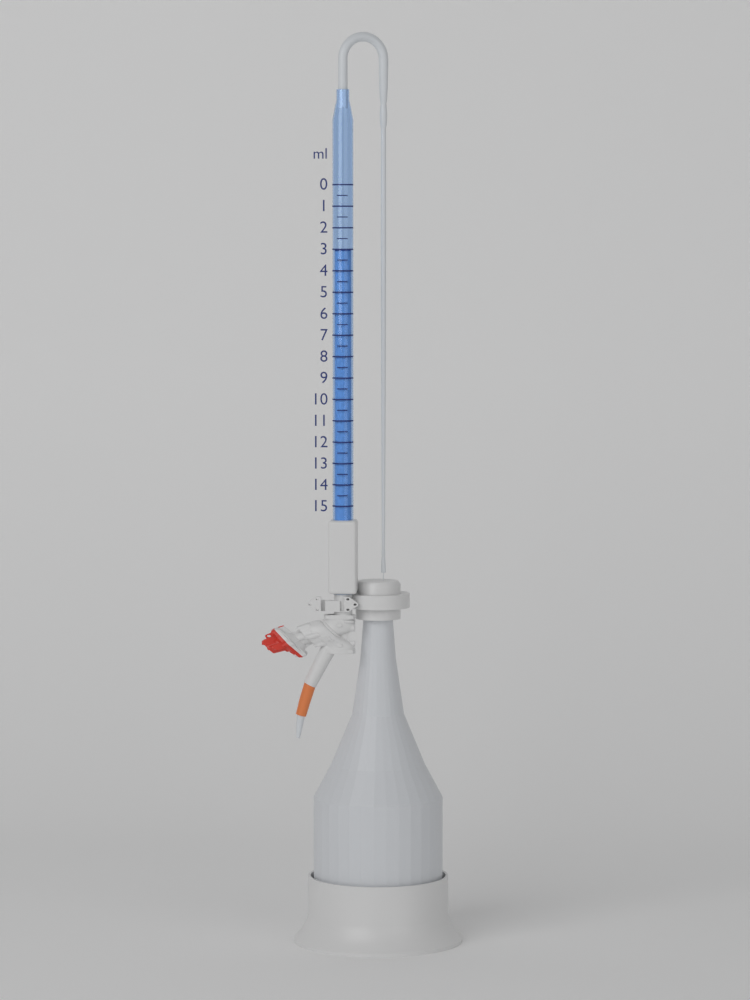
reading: 3.0 ml
